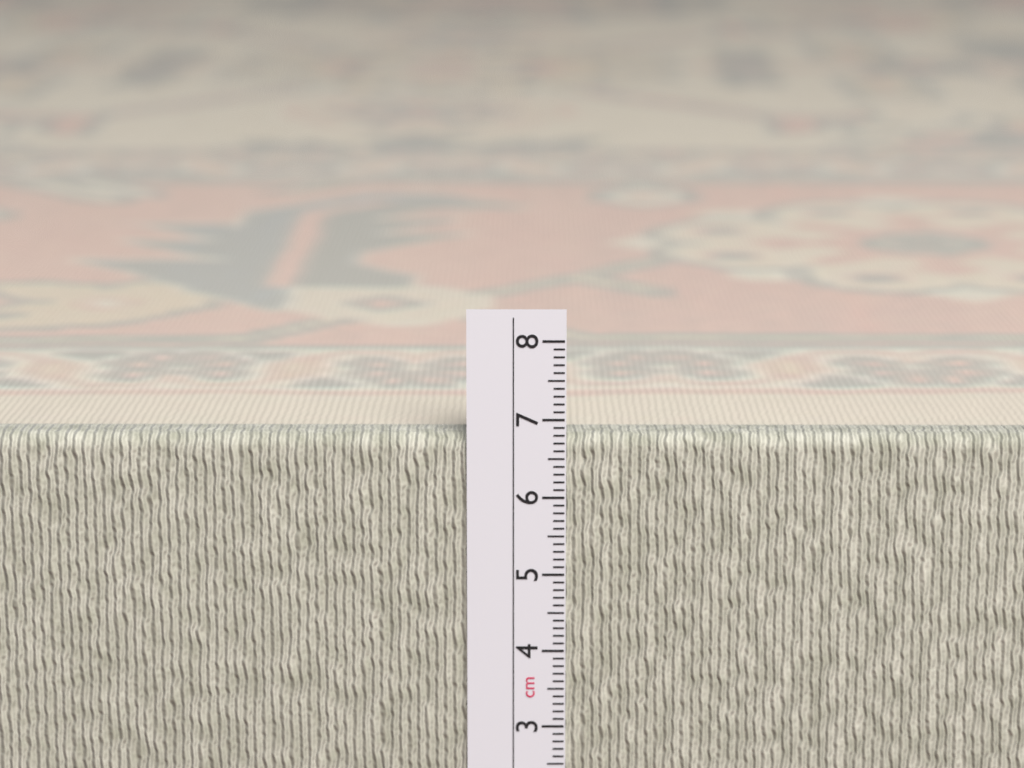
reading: 6.8 cm
